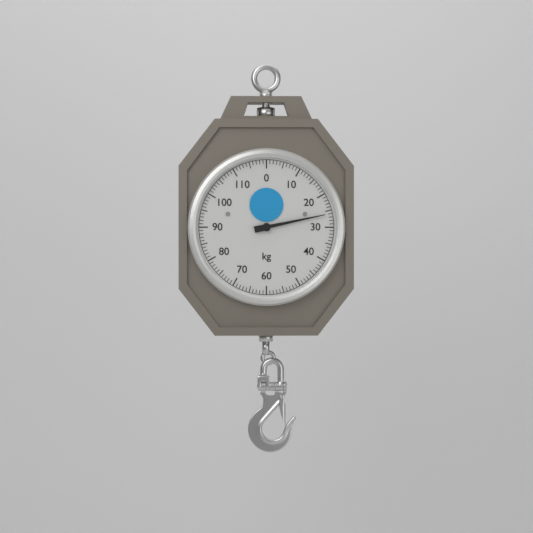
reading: 26 kg
